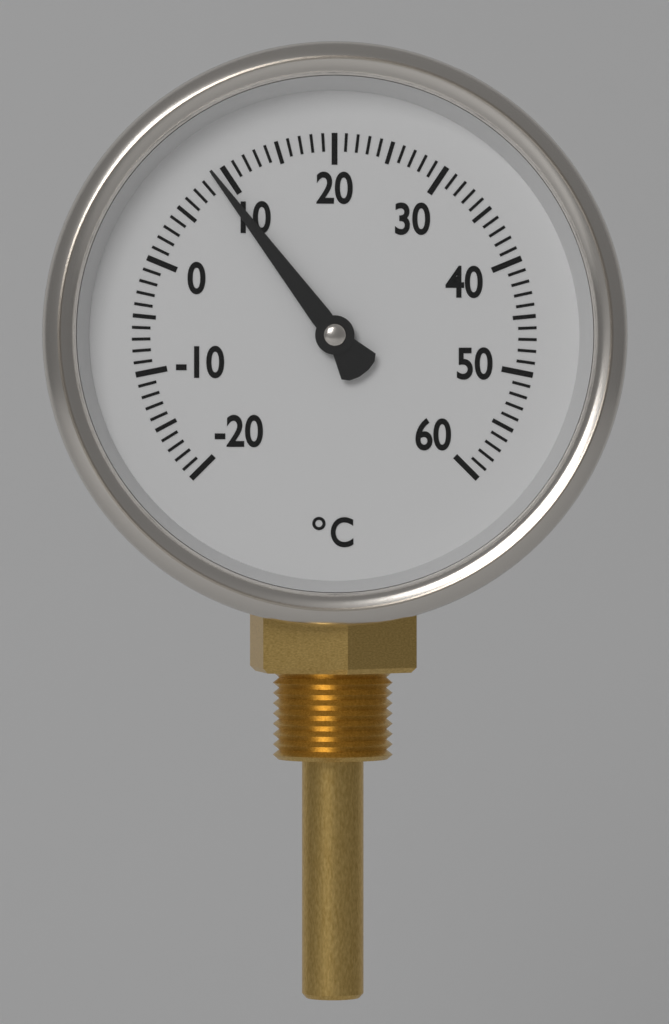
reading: 9 °C
